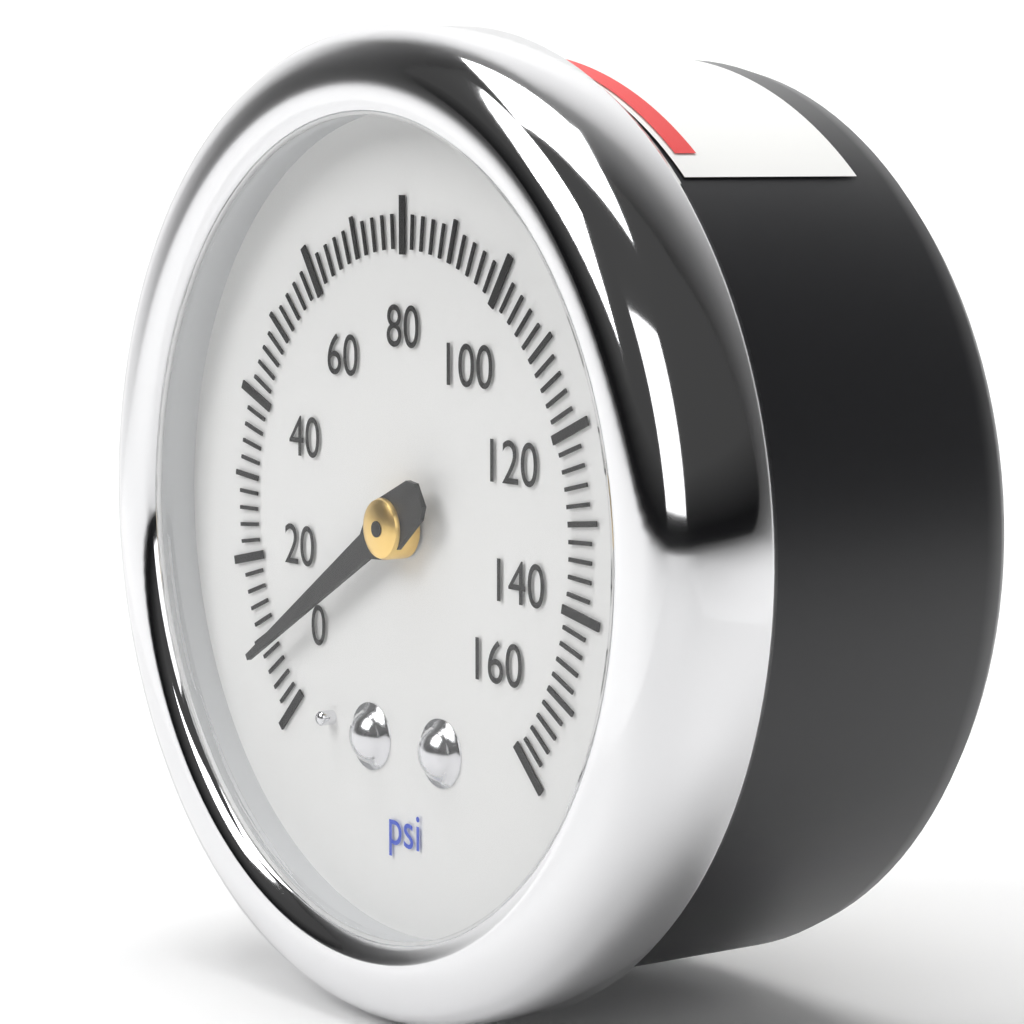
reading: 8 psi
